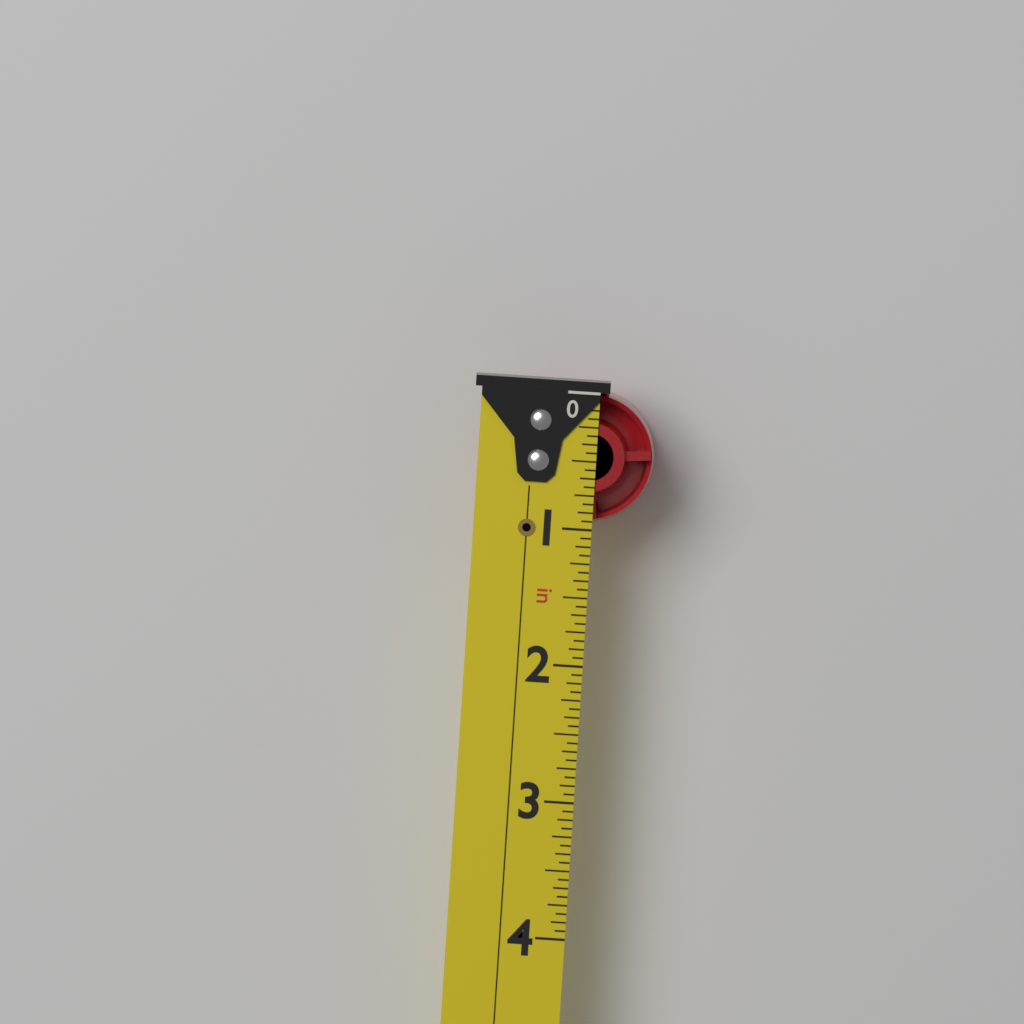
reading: 0.9375 in
